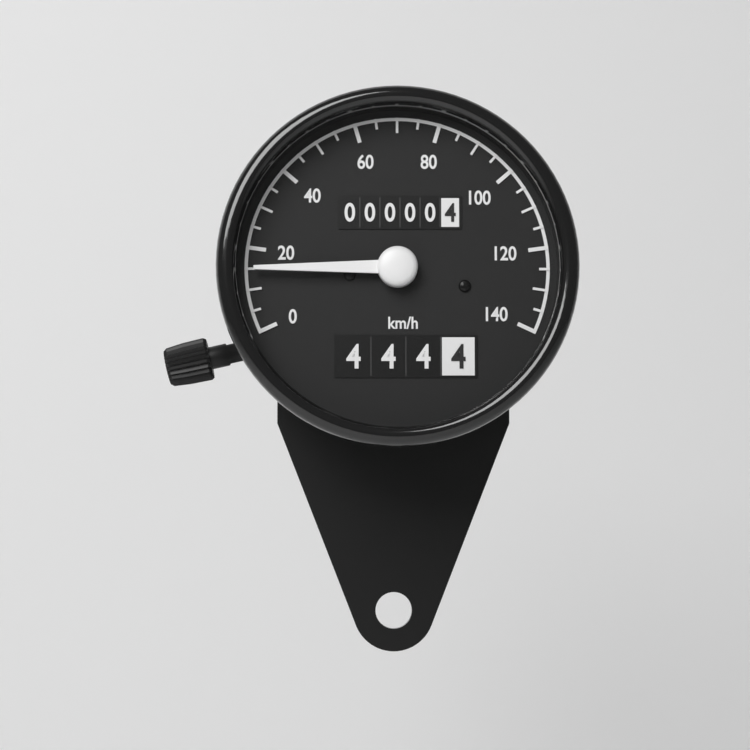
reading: 15 km/h
